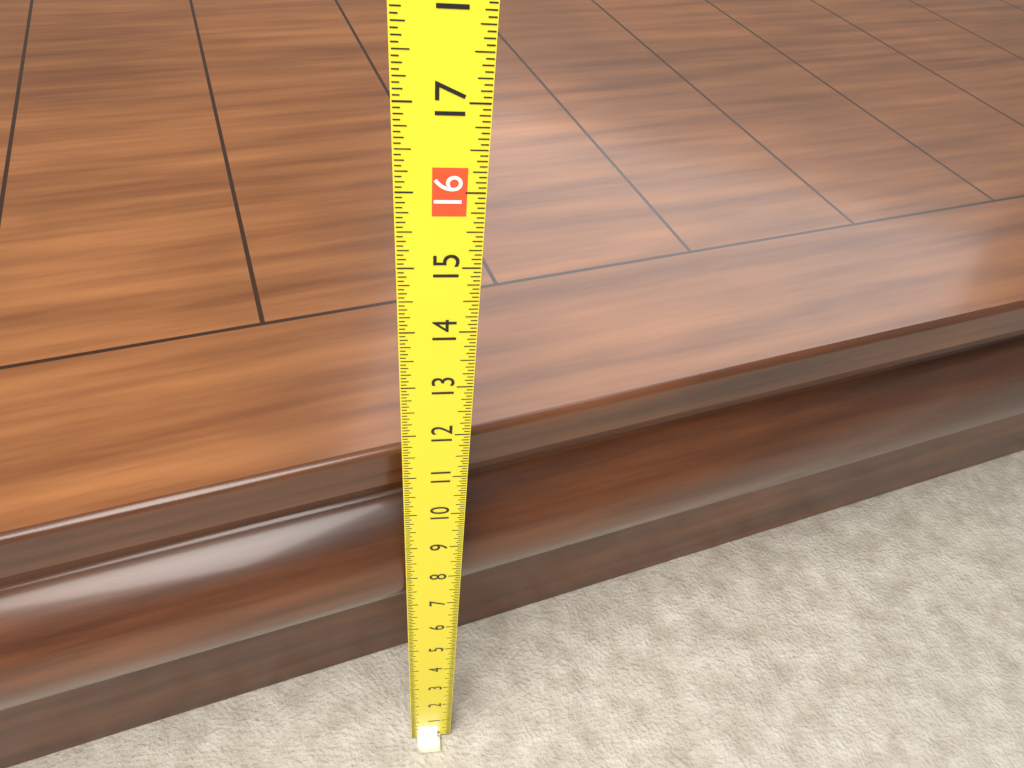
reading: 11.1250 (no unit)
